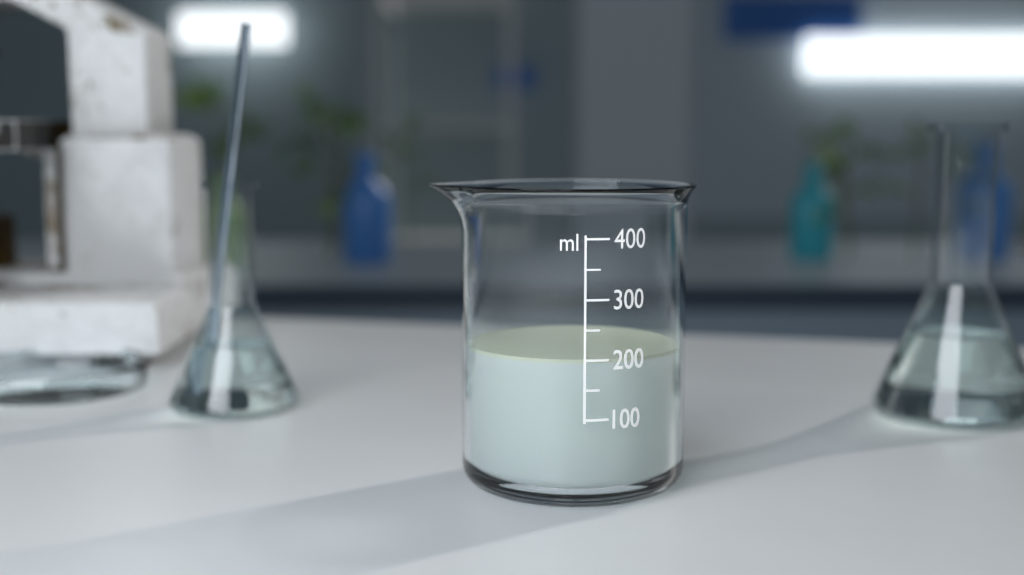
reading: 200 ml
